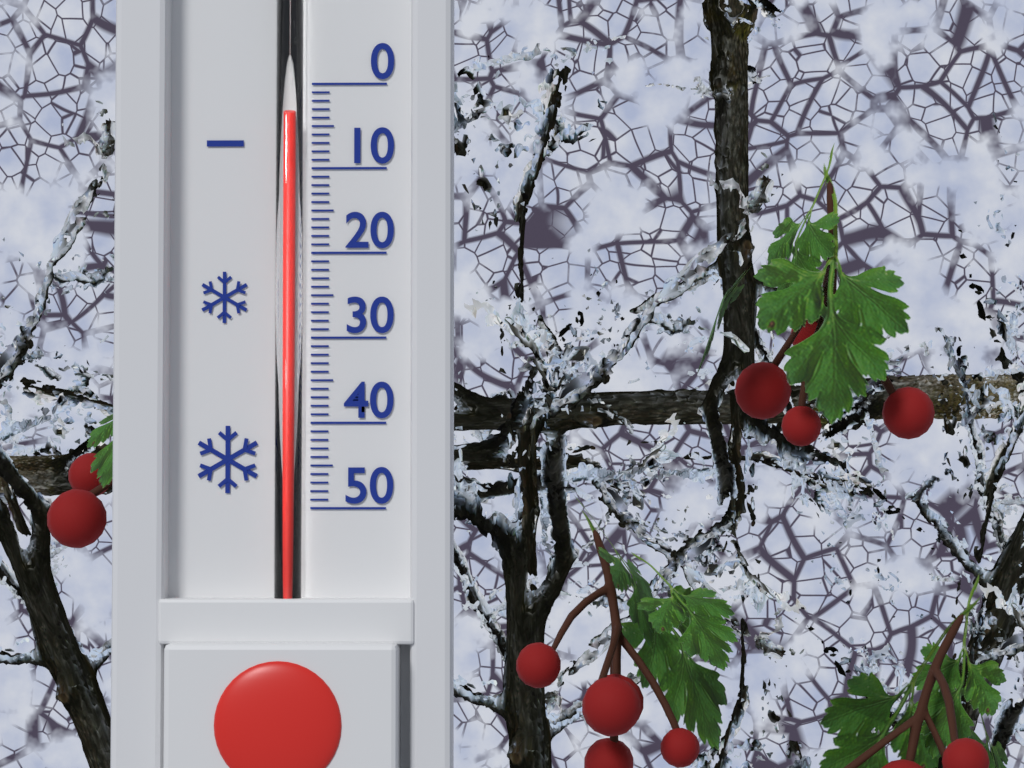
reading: 4 (no unit)
